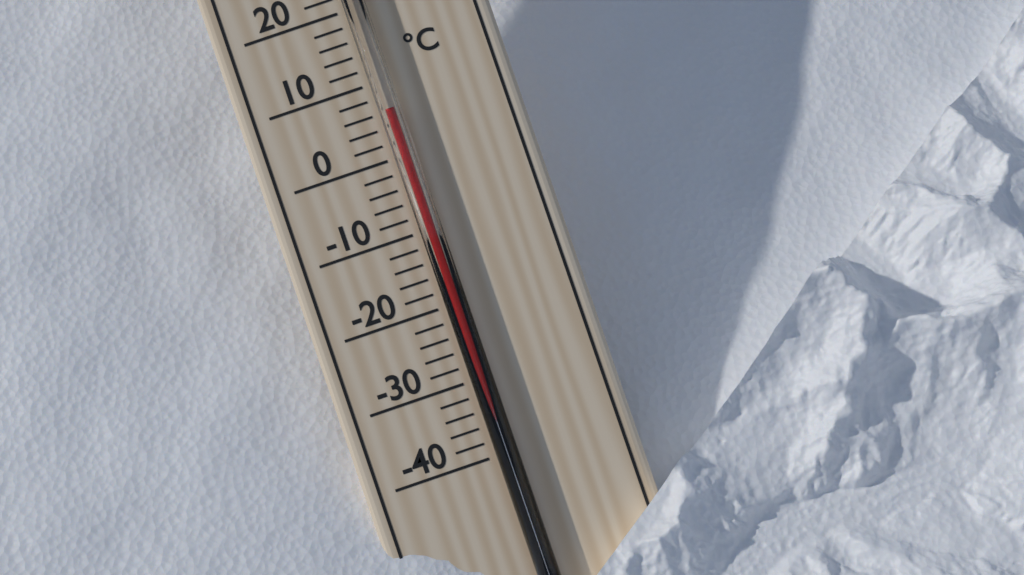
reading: 6 °C
